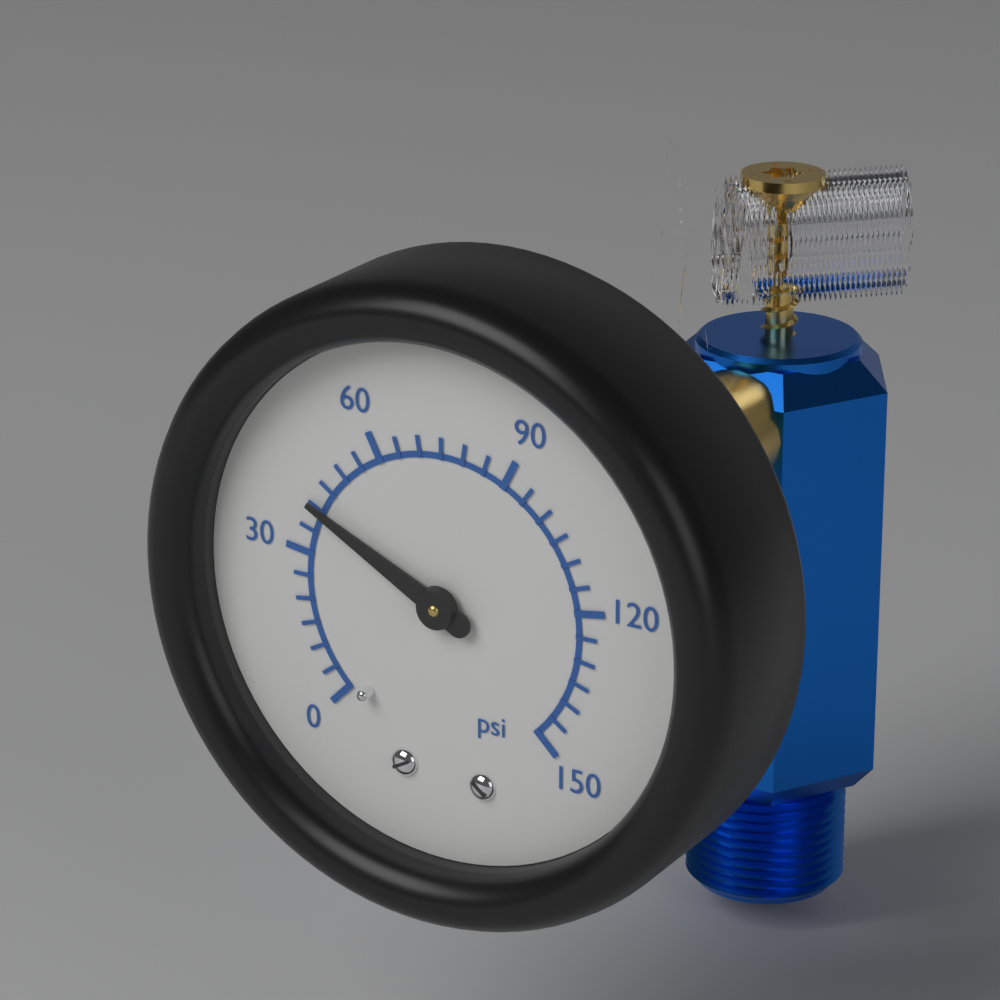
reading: 40 psi
